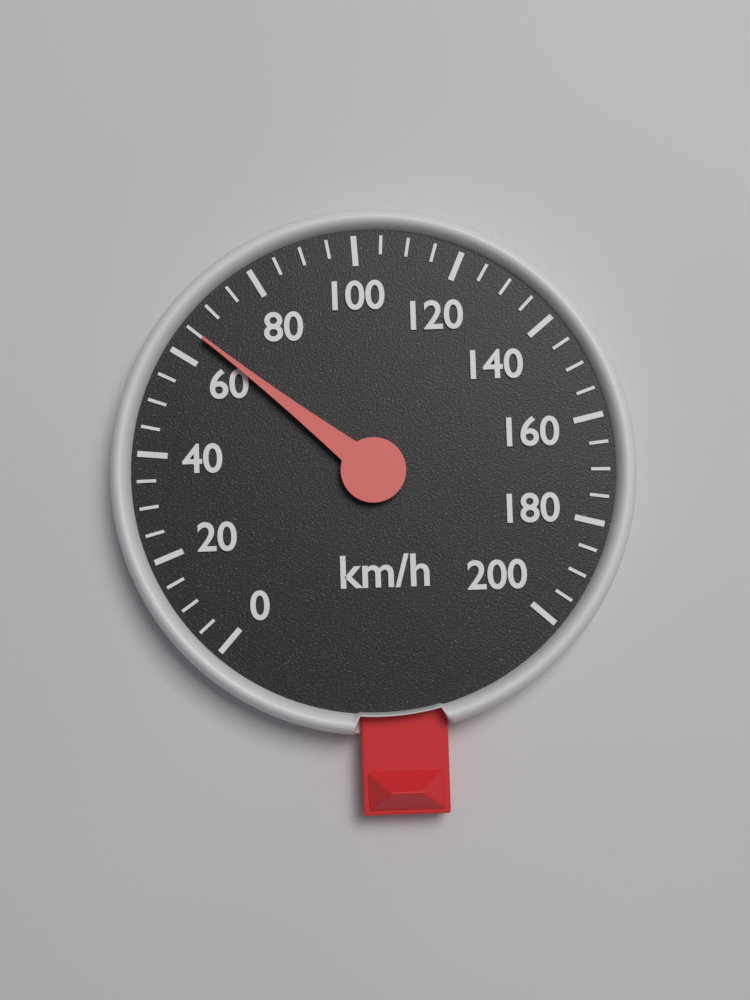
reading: 65 km/h
